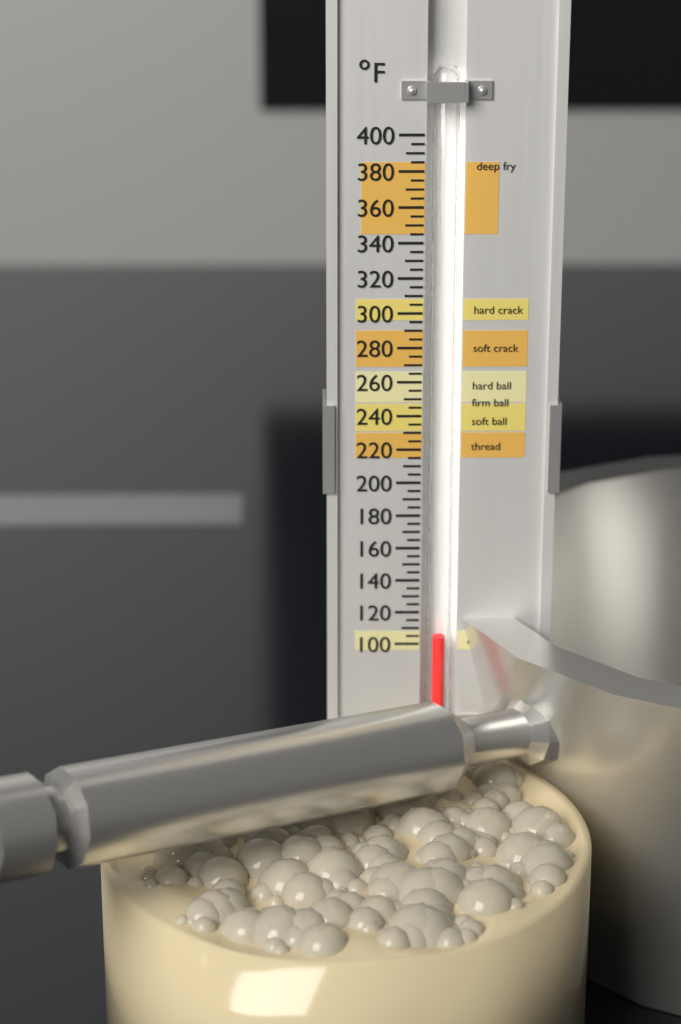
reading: 105 °F
